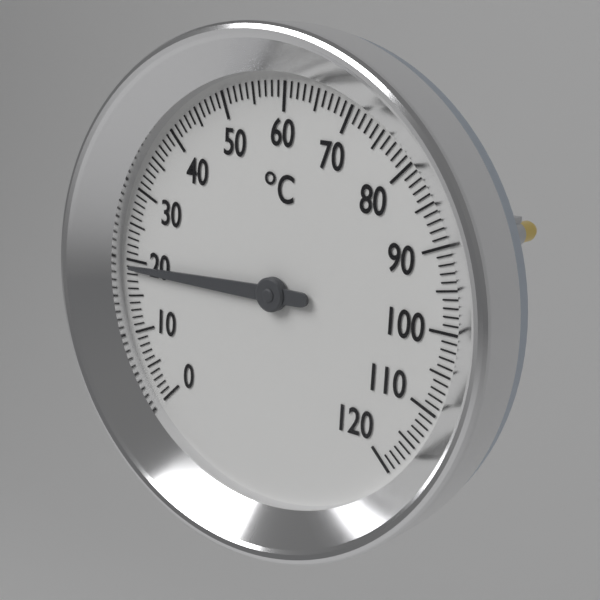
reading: 19 °C
